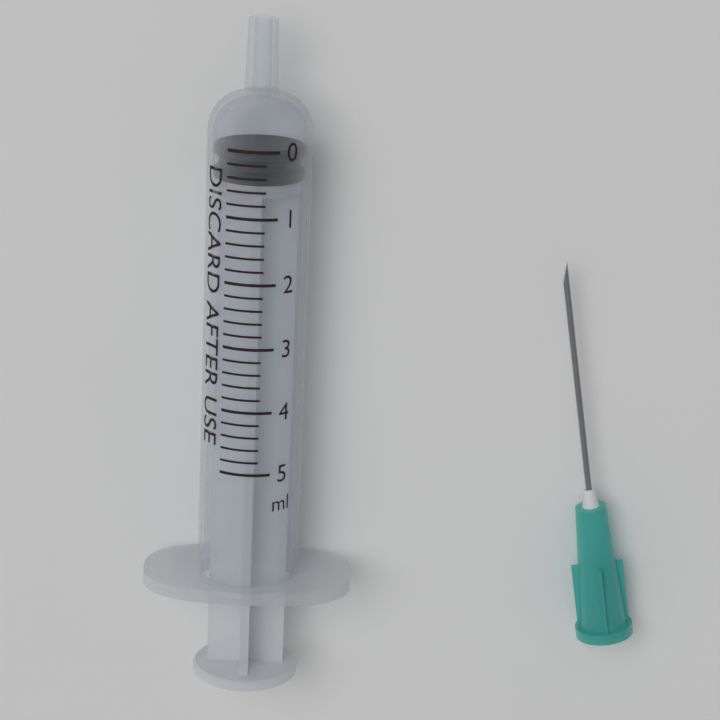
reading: 0.0 ml
